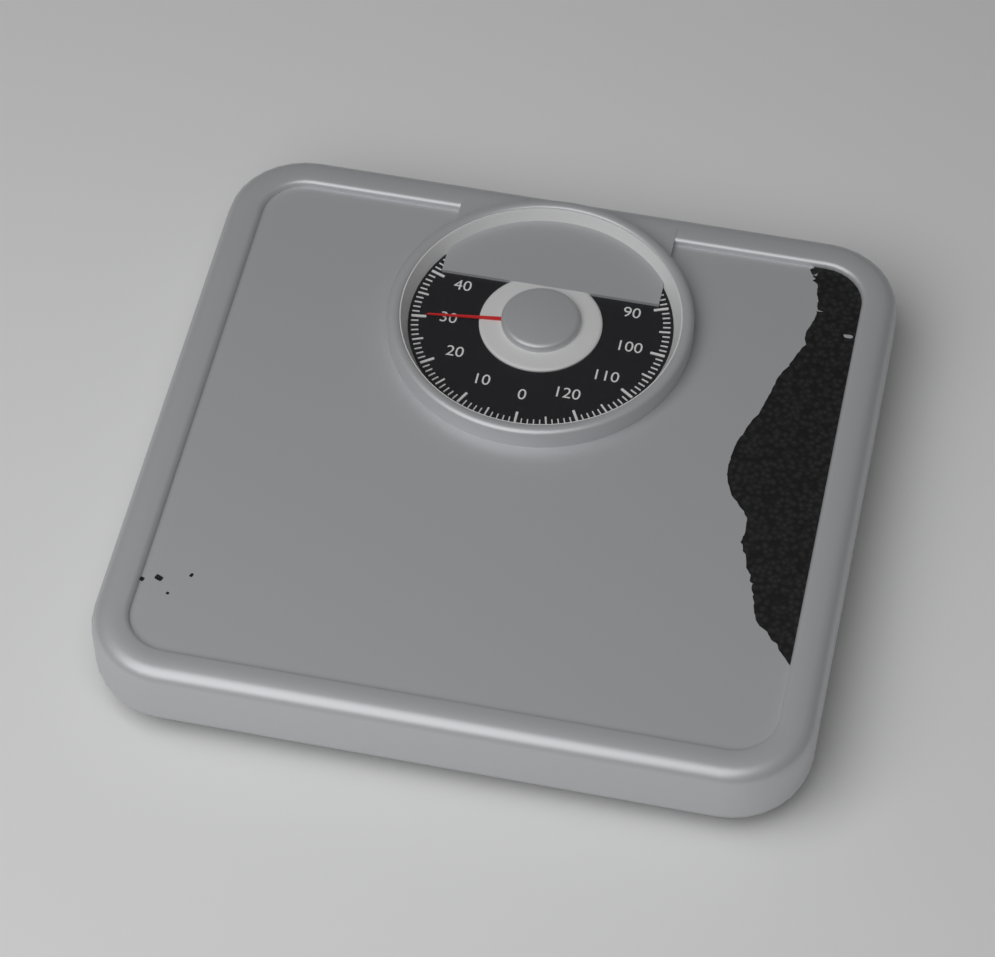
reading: 30 kg
